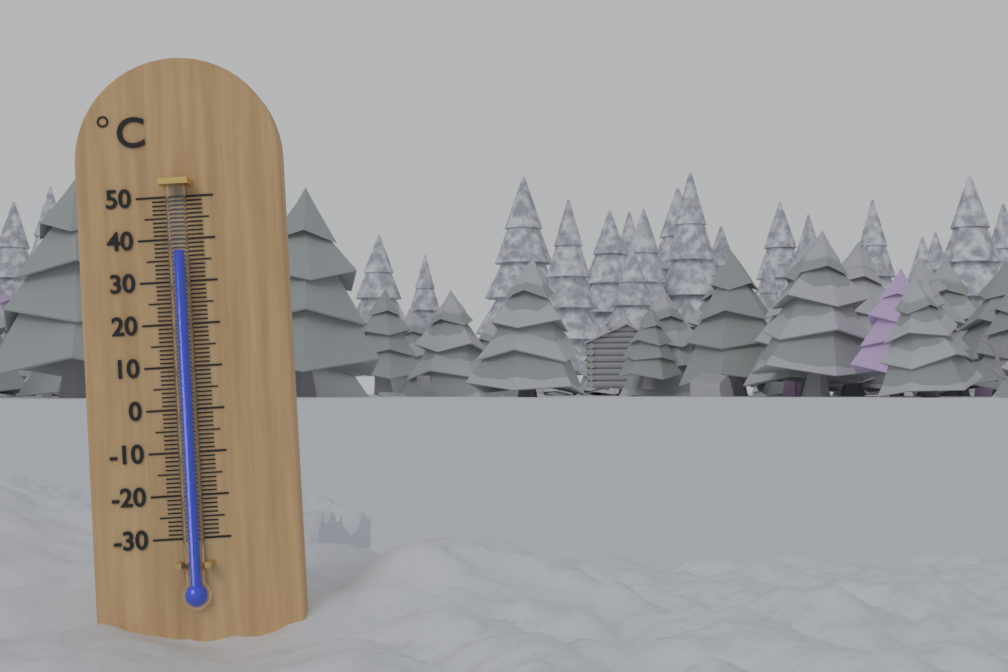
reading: 37 °C
